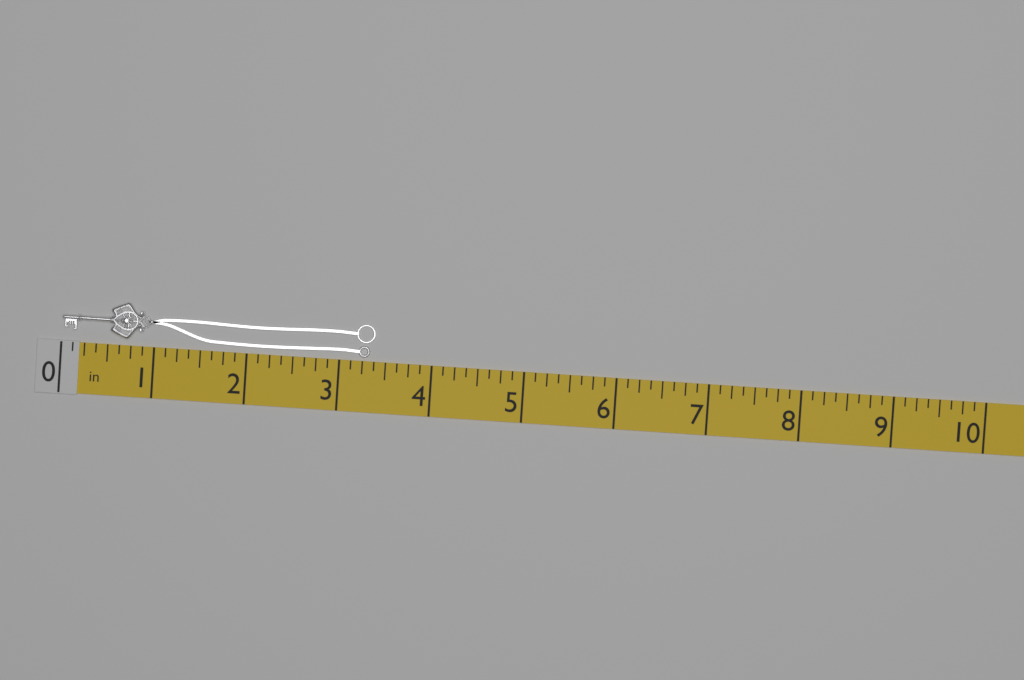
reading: 3.375 in
